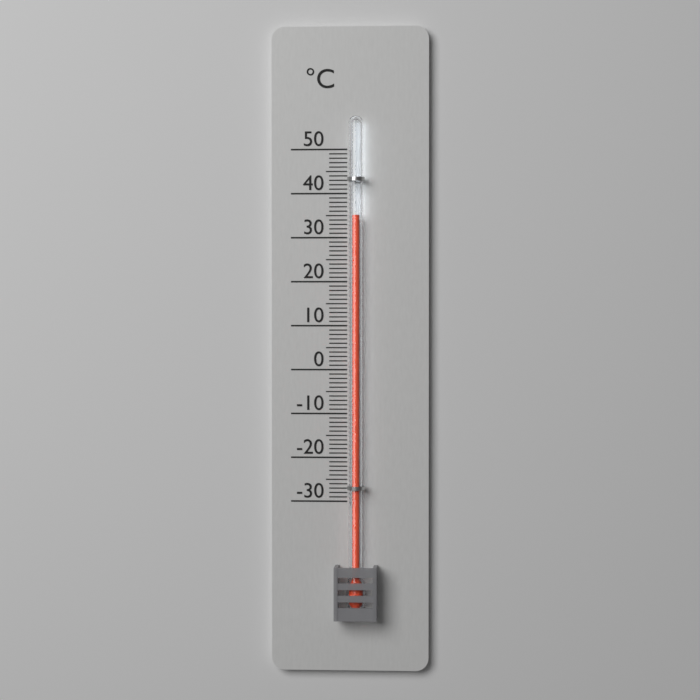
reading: 35 °C
